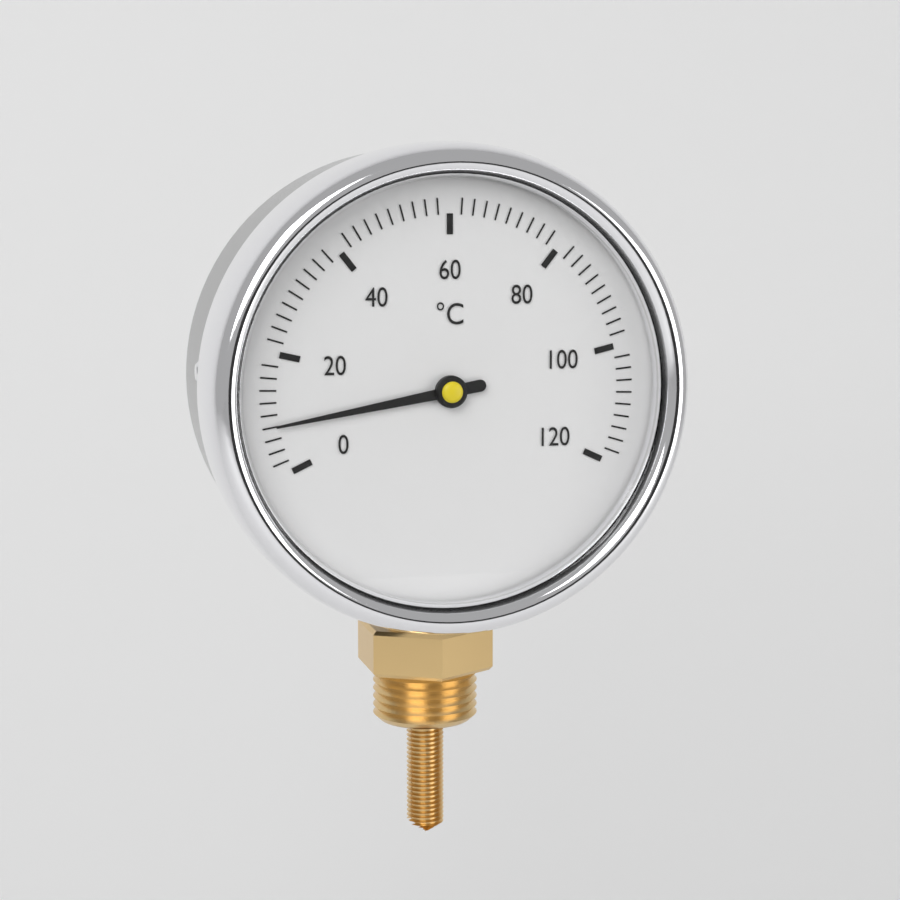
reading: 8 °C
